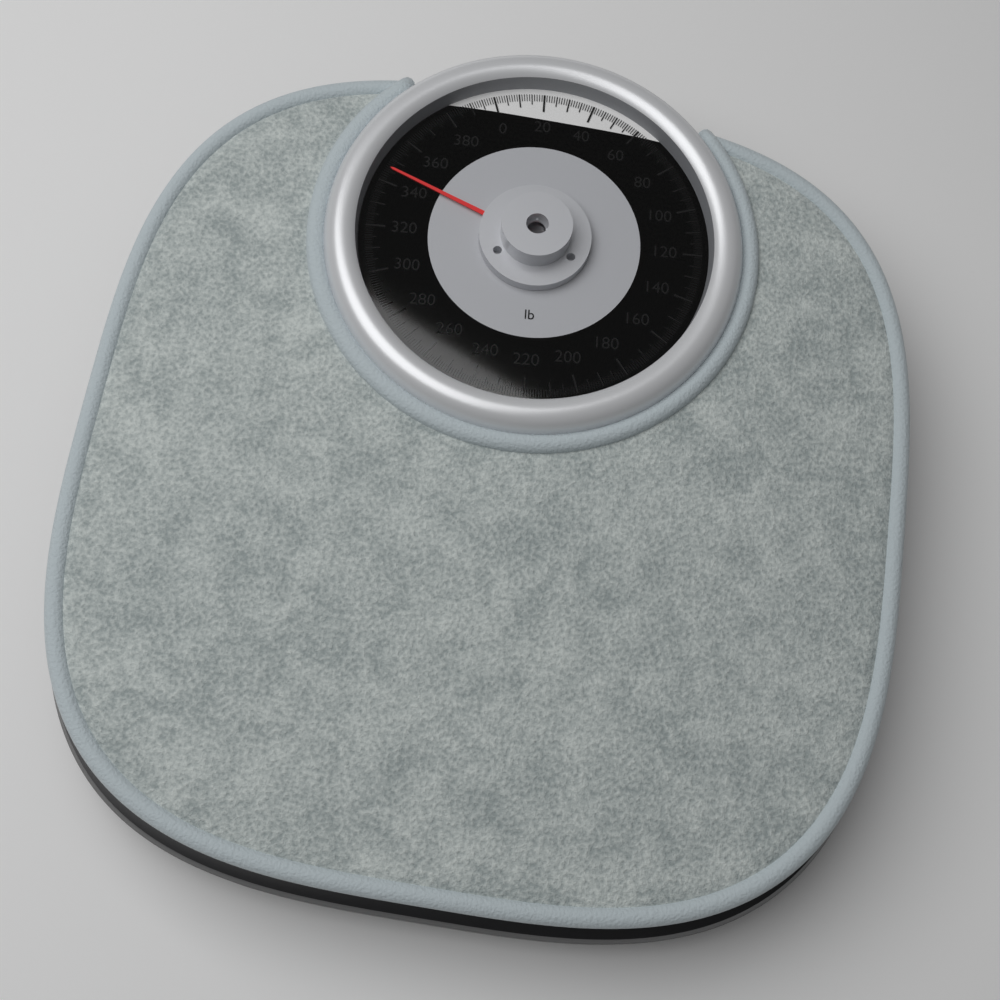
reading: 346 lb
